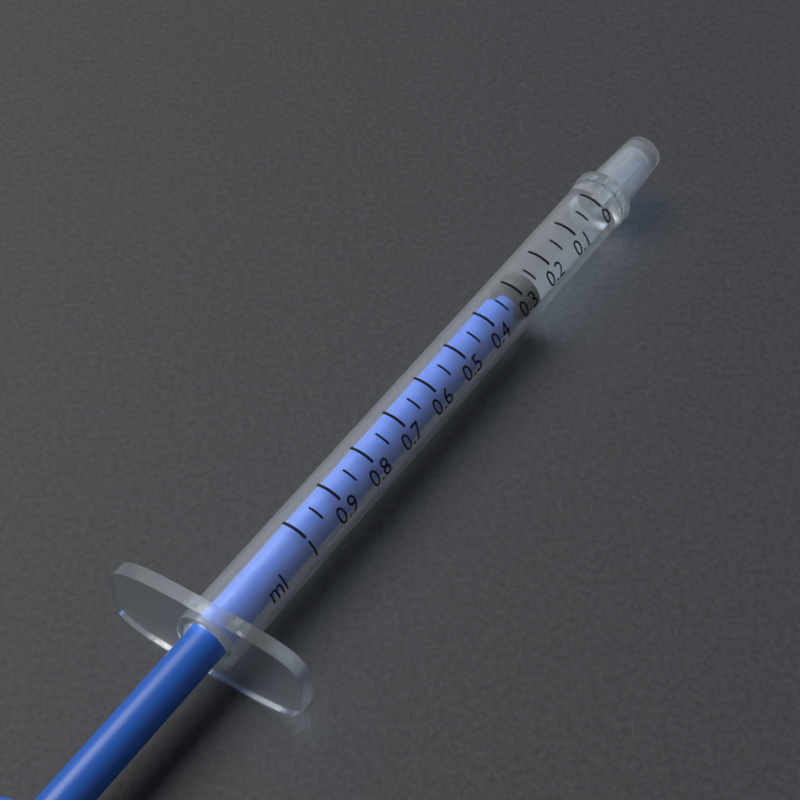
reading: 0.25 ml
